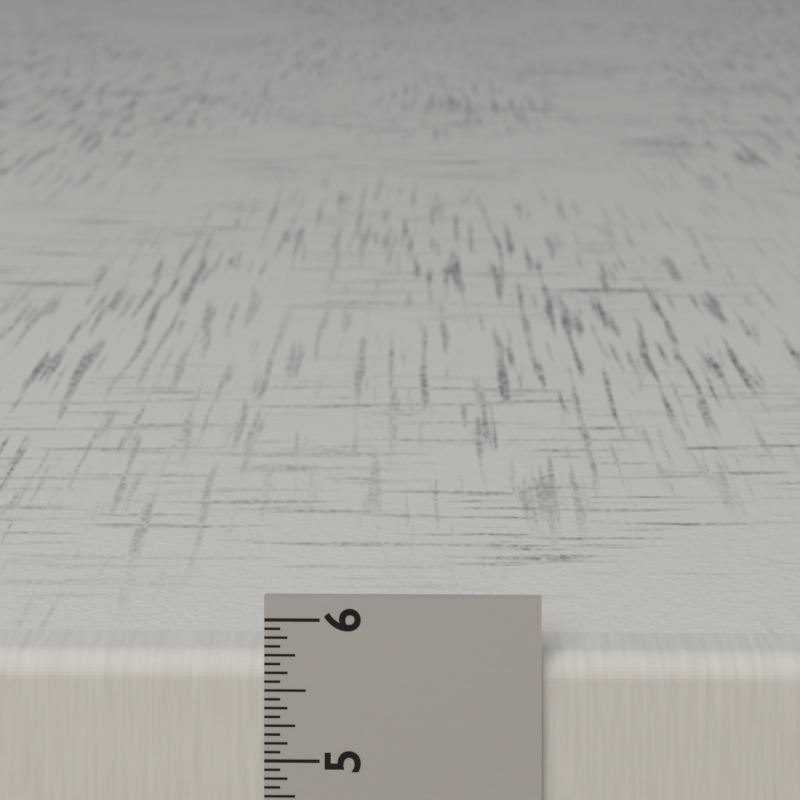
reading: 5.6875 in
